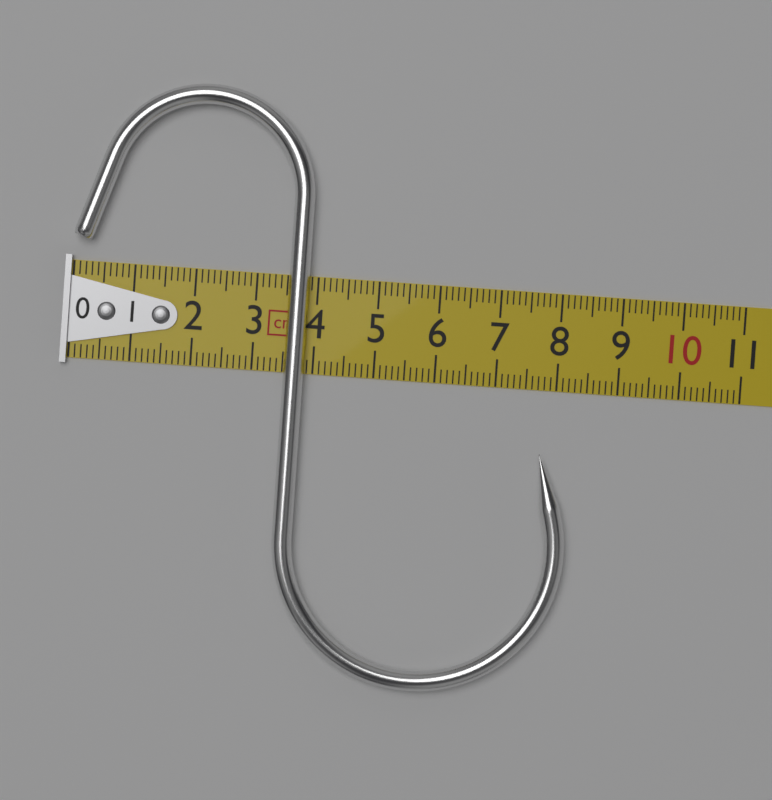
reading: 8.3 cm
